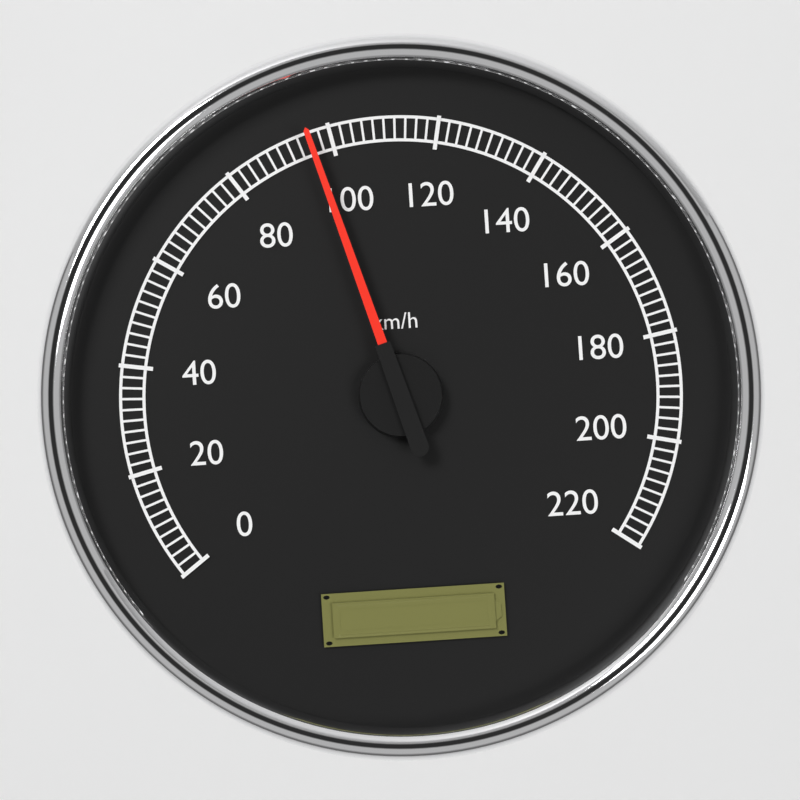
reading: 96 km/h
